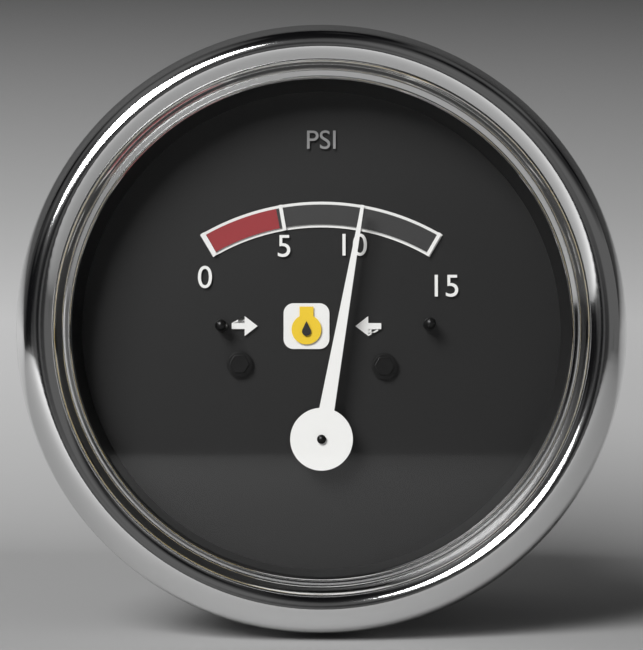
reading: 10 psi
